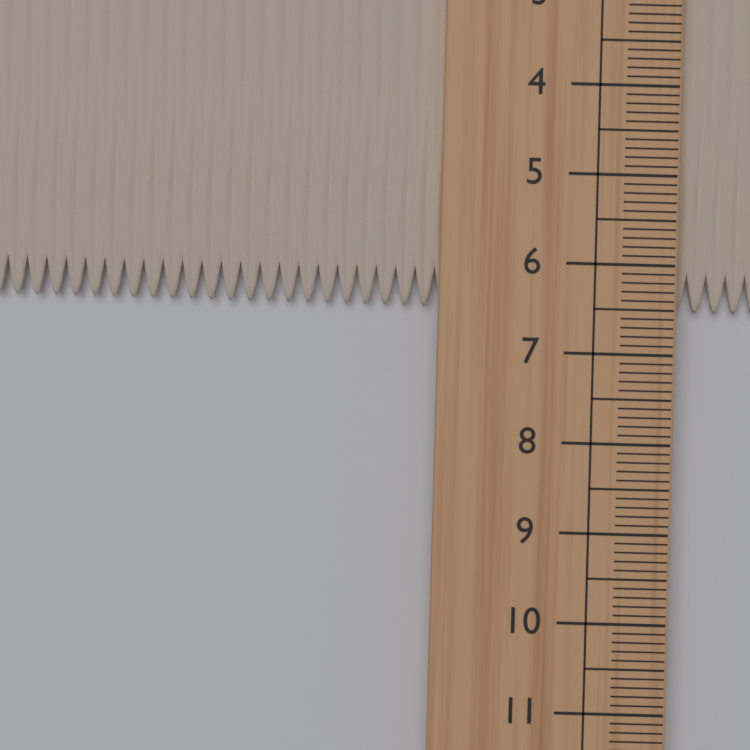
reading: 6.5 cm
